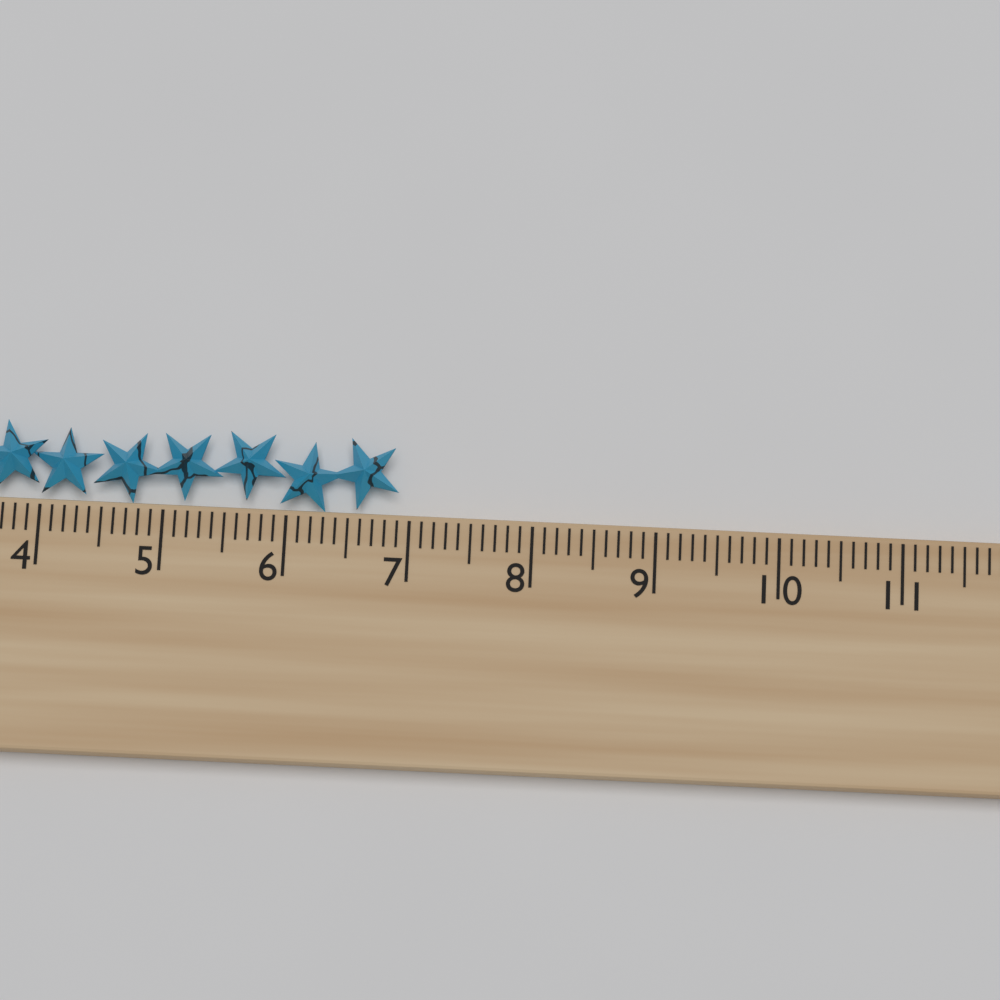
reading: 6.9 cm
